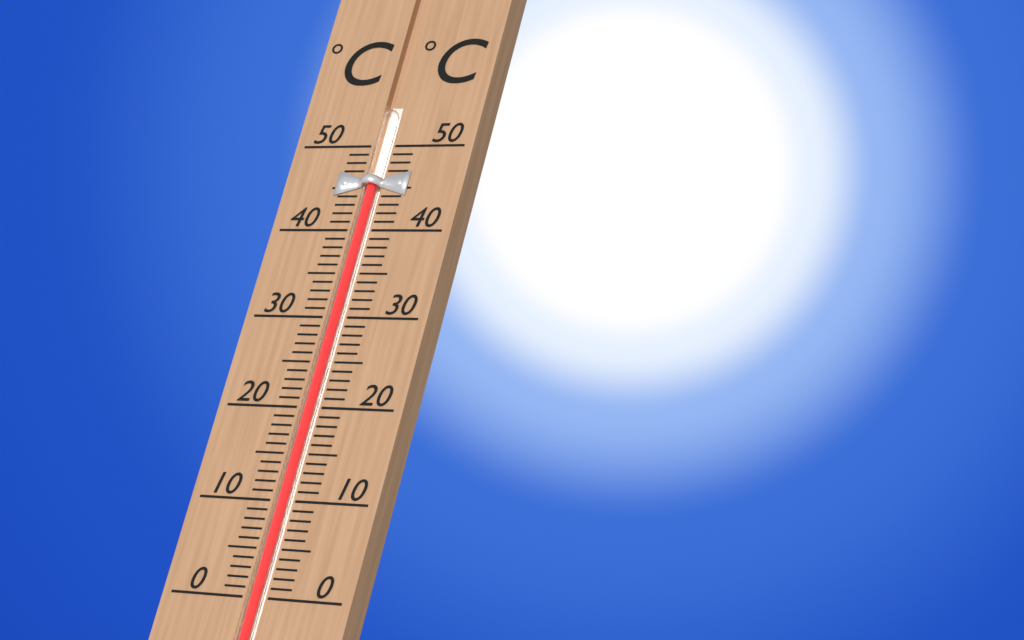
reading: 46 °C
